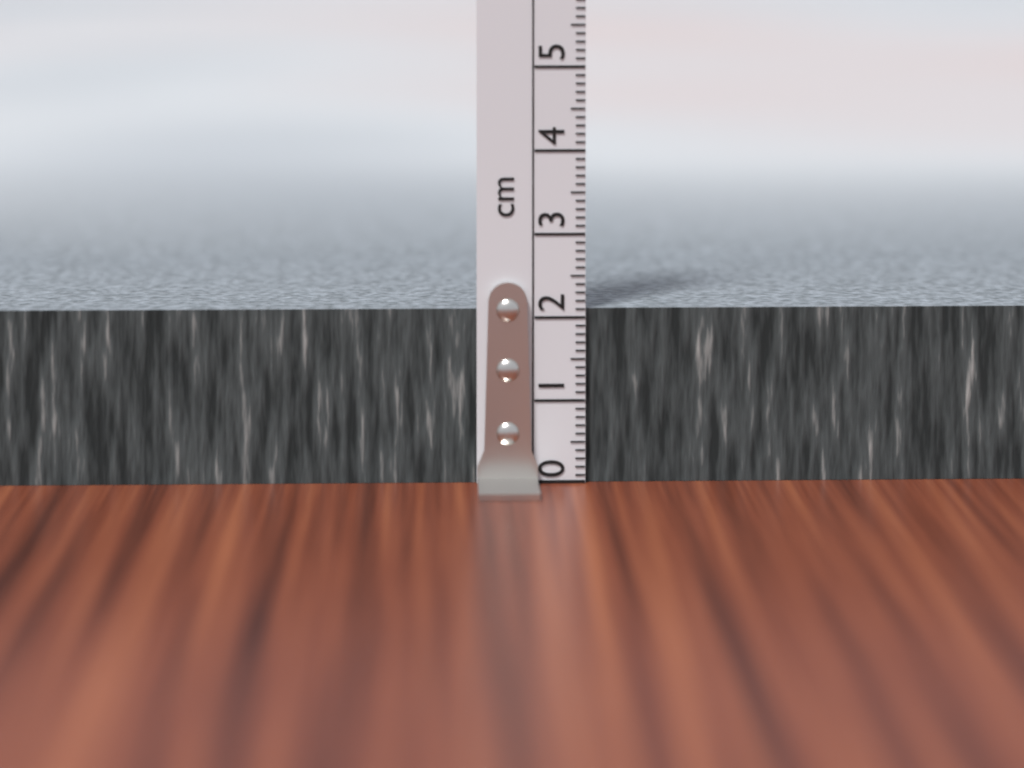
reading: 2.1 cm
